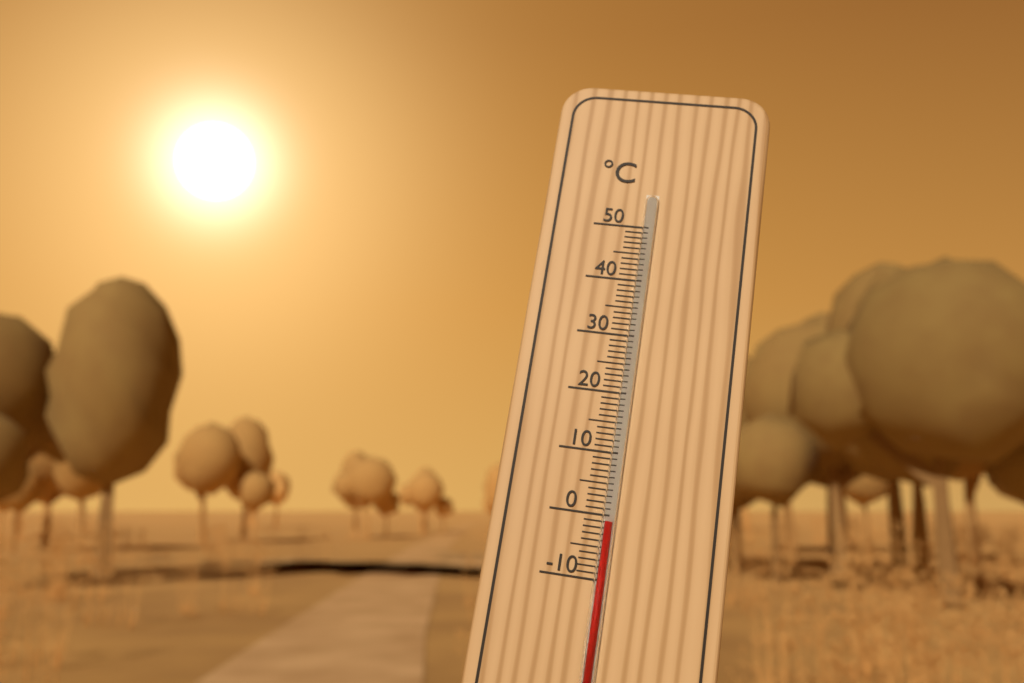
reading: -1 °C
